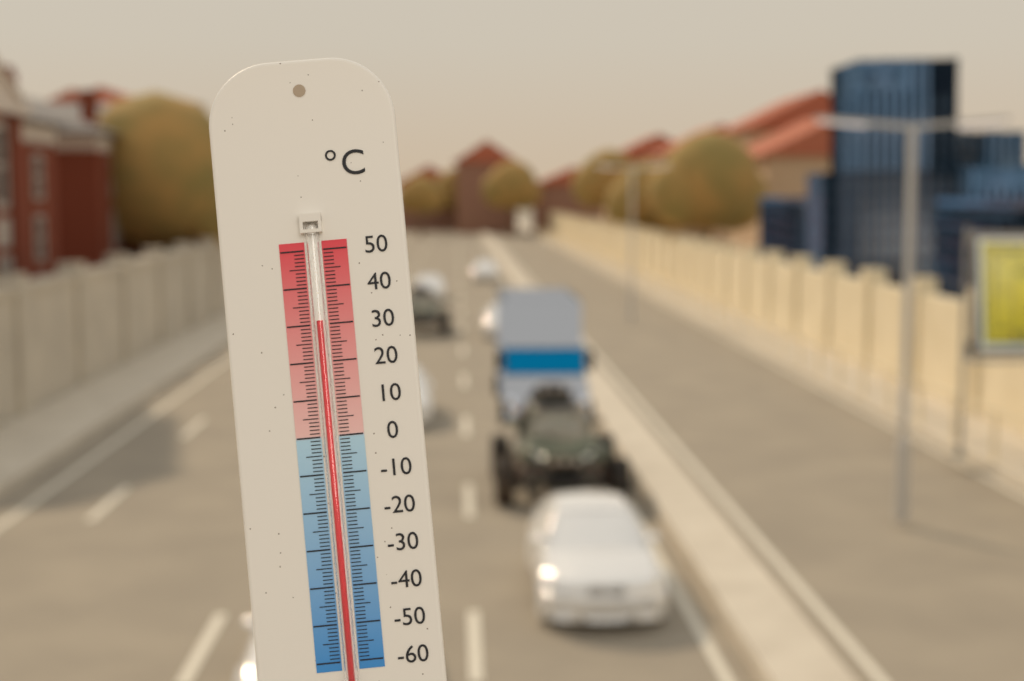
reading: 31 °C
